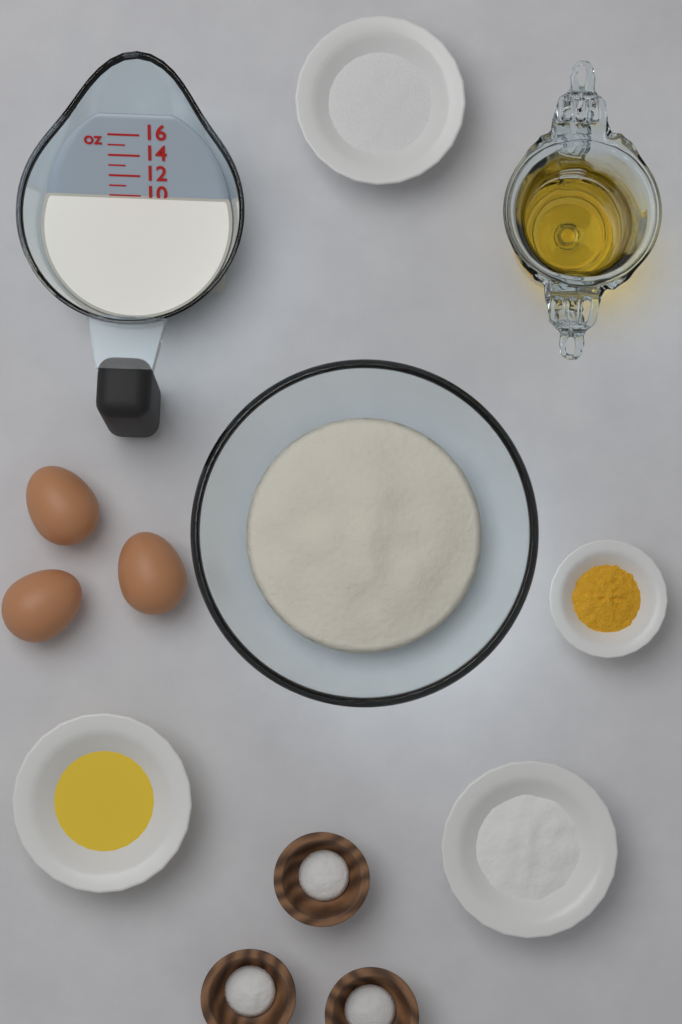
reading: 10 oz
